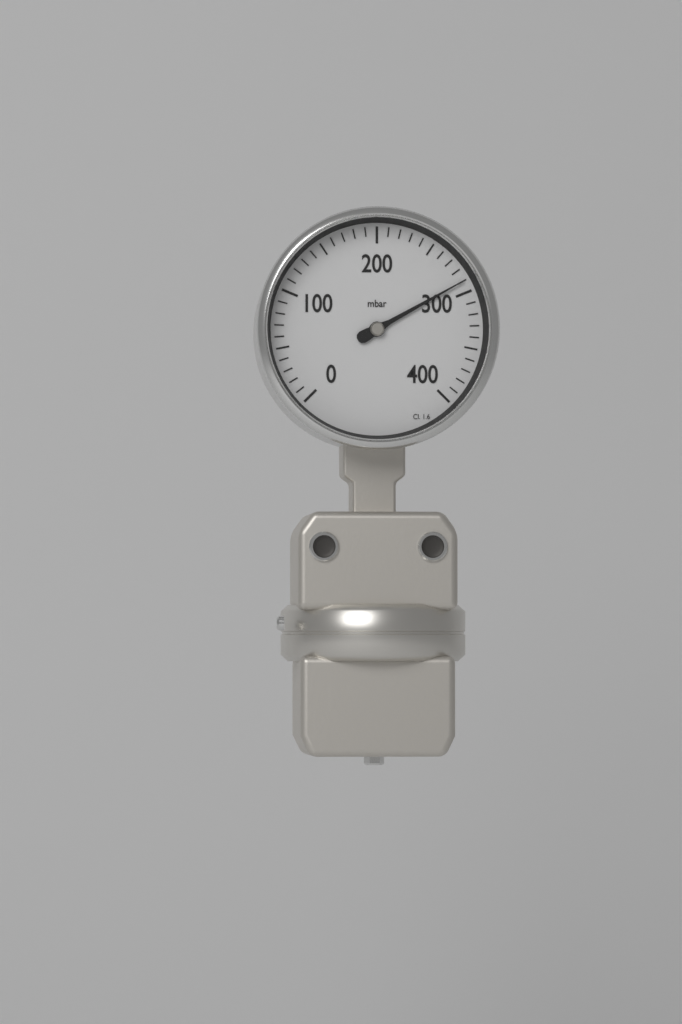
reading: 290 mbar
